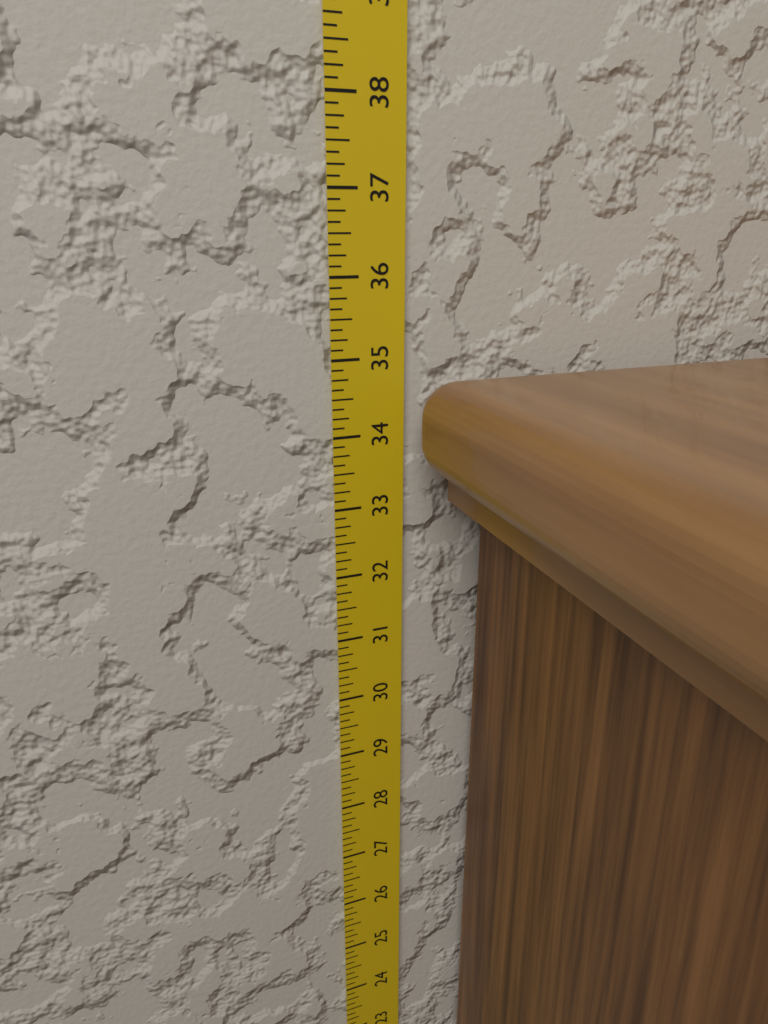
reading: 34.750 in
